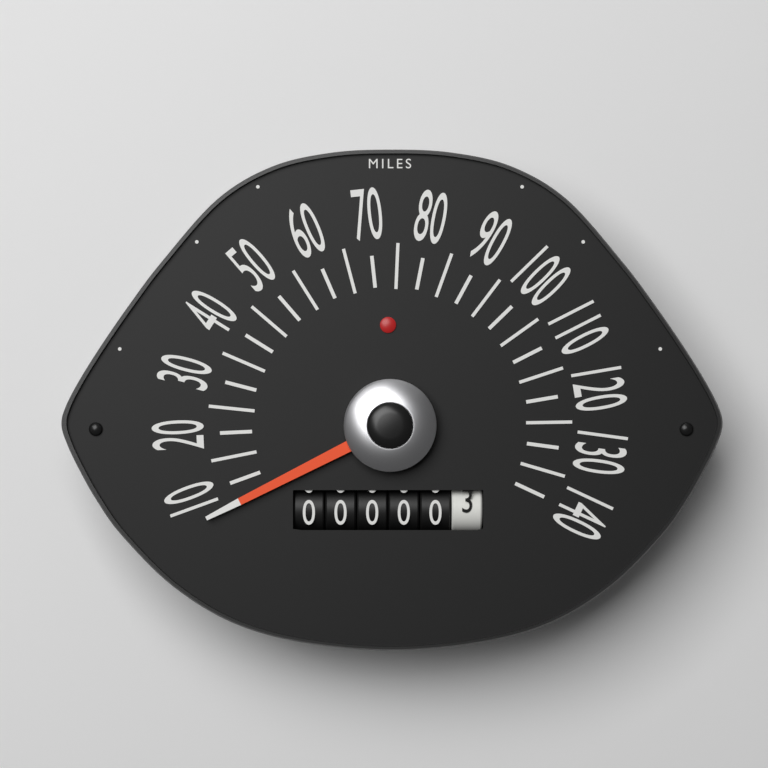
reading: 6 mph
